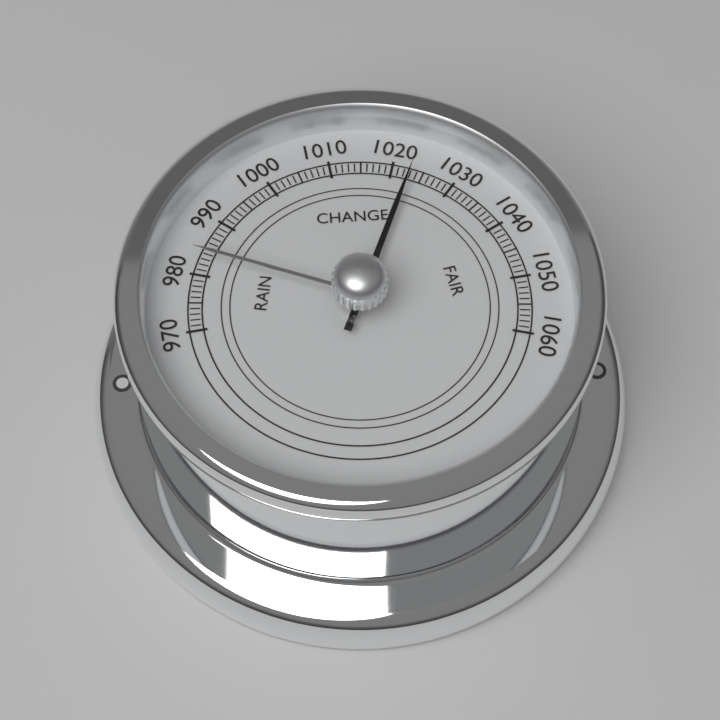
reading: 1023 (no unit)
